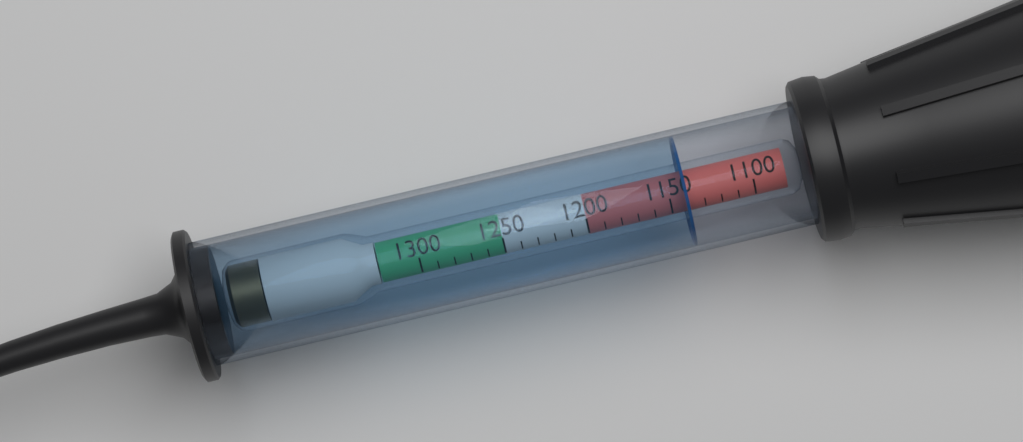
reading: 1140 (no unit)
